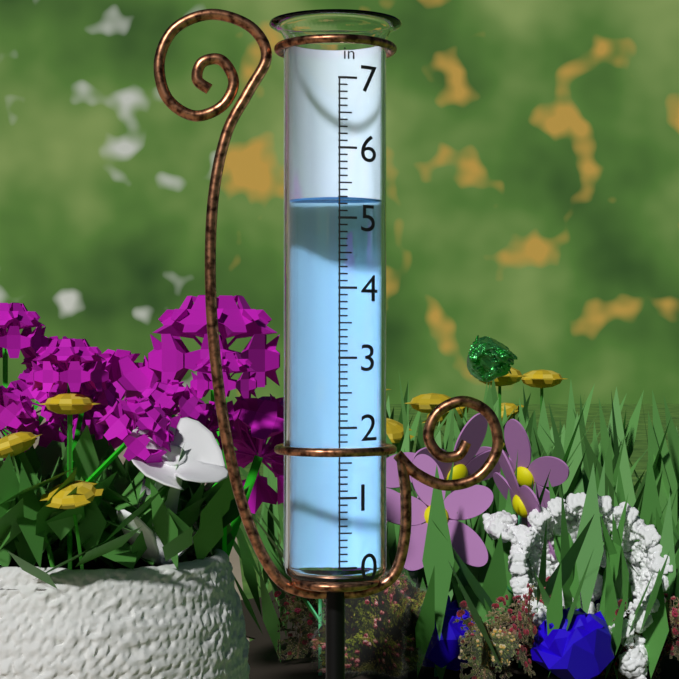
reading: 5.3 in
